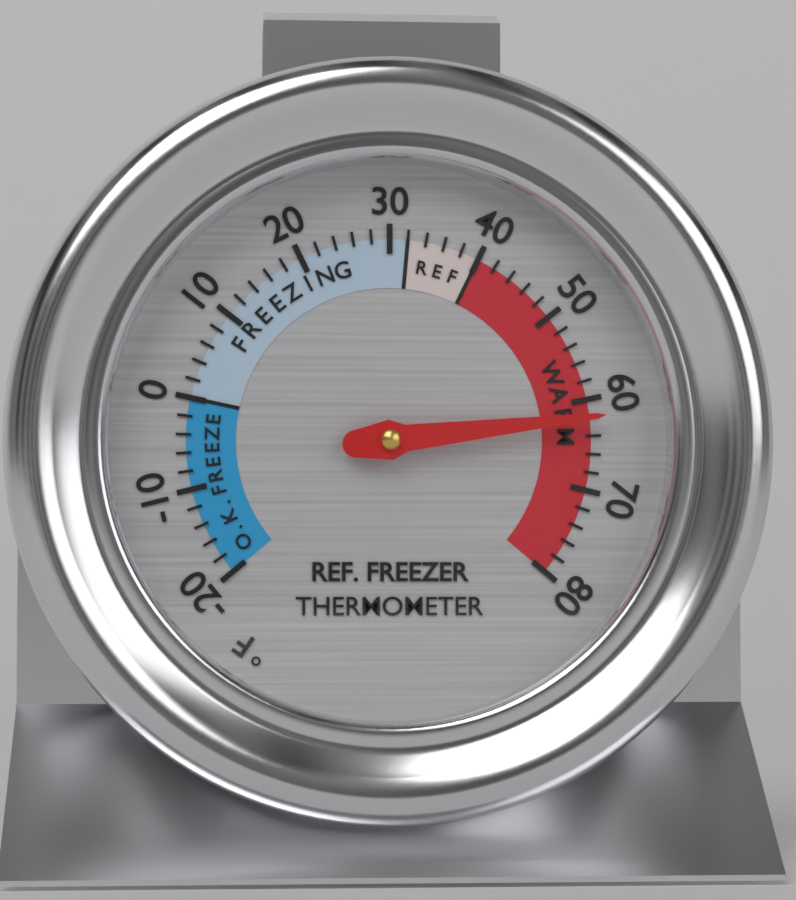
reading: 62 °F
